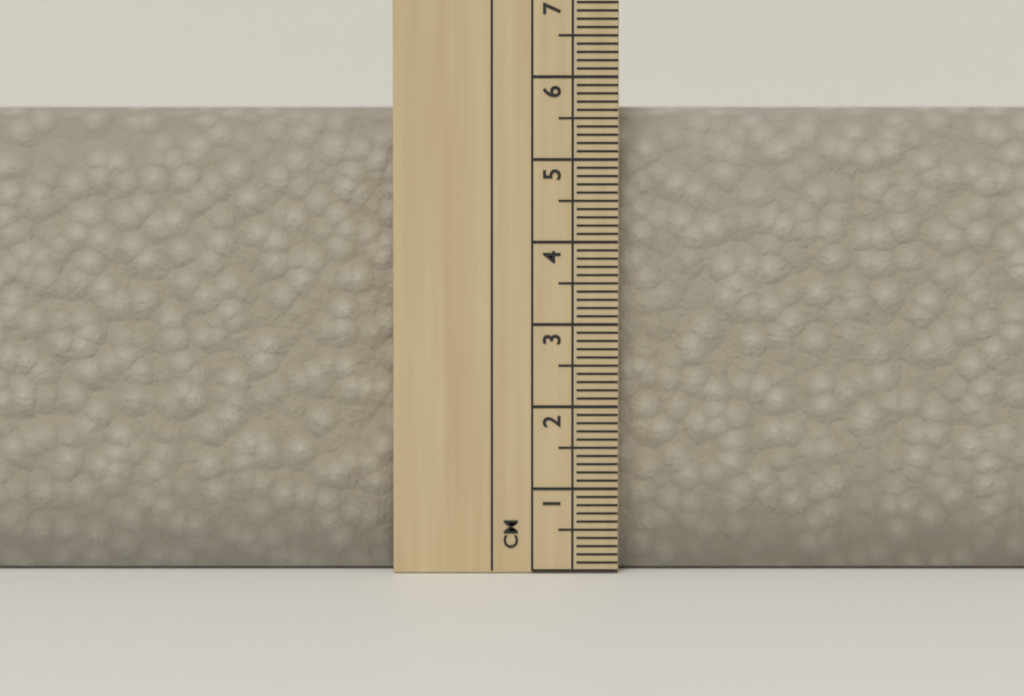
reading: 5.7 cm
